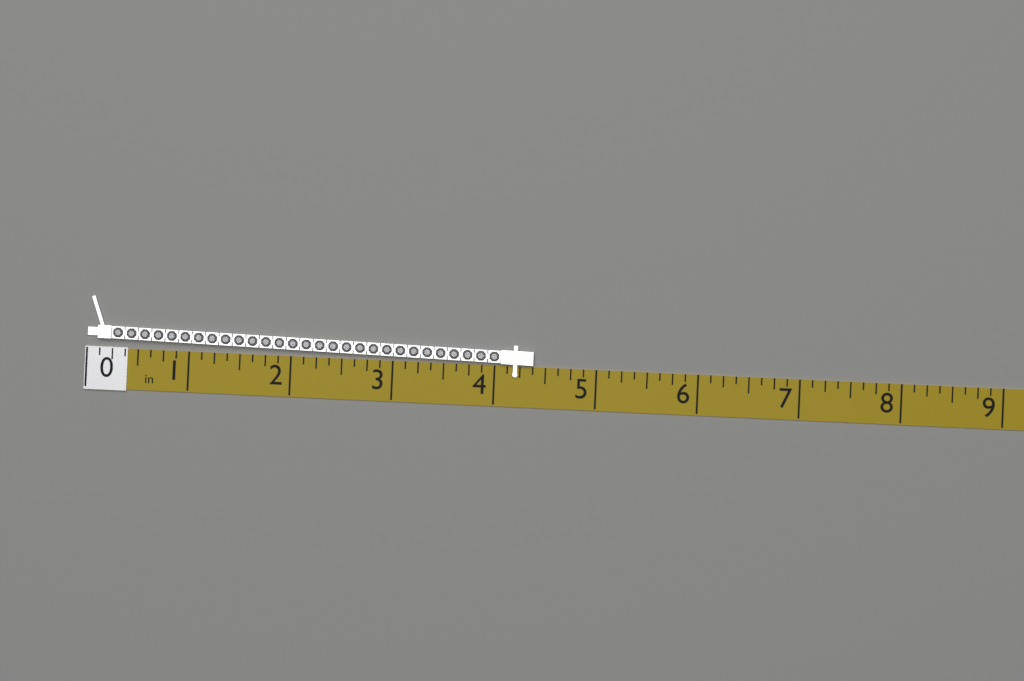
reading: 4.375 in
